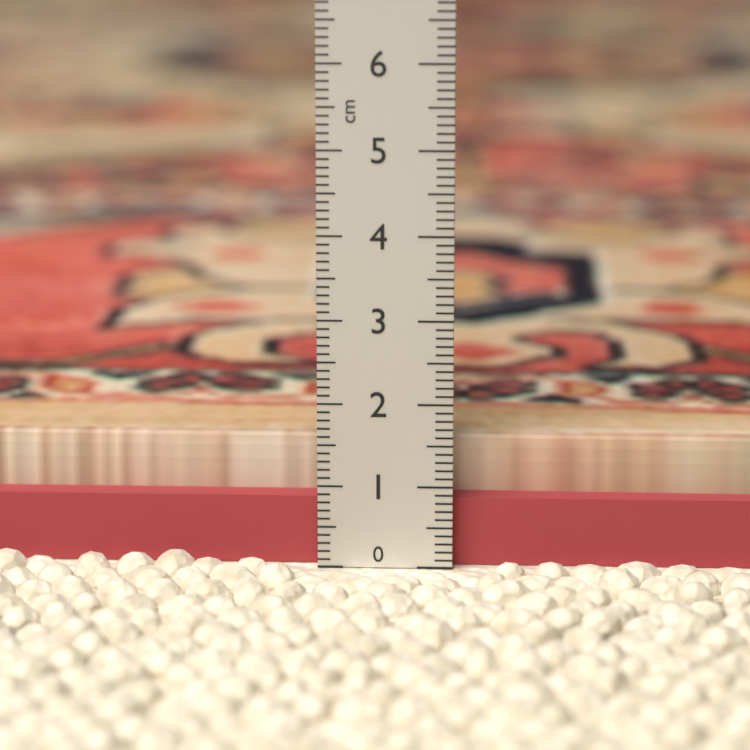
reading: 1.5 cm
